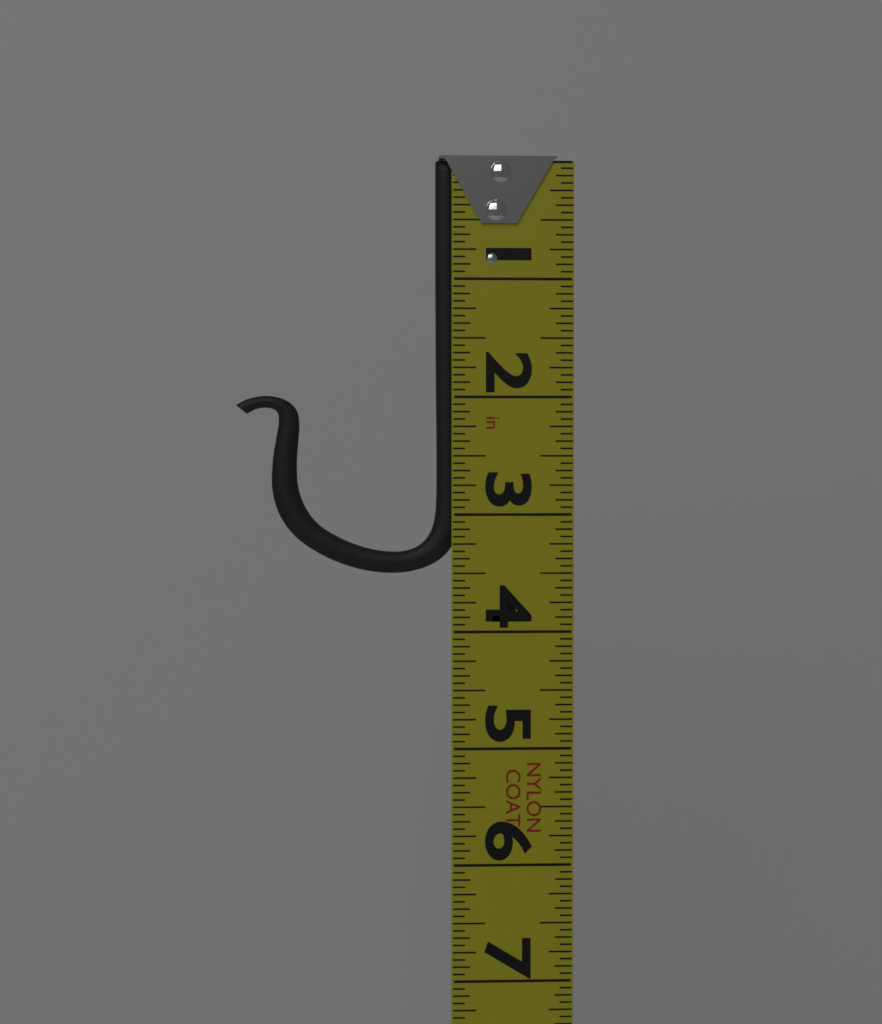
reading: 3.5000 in
